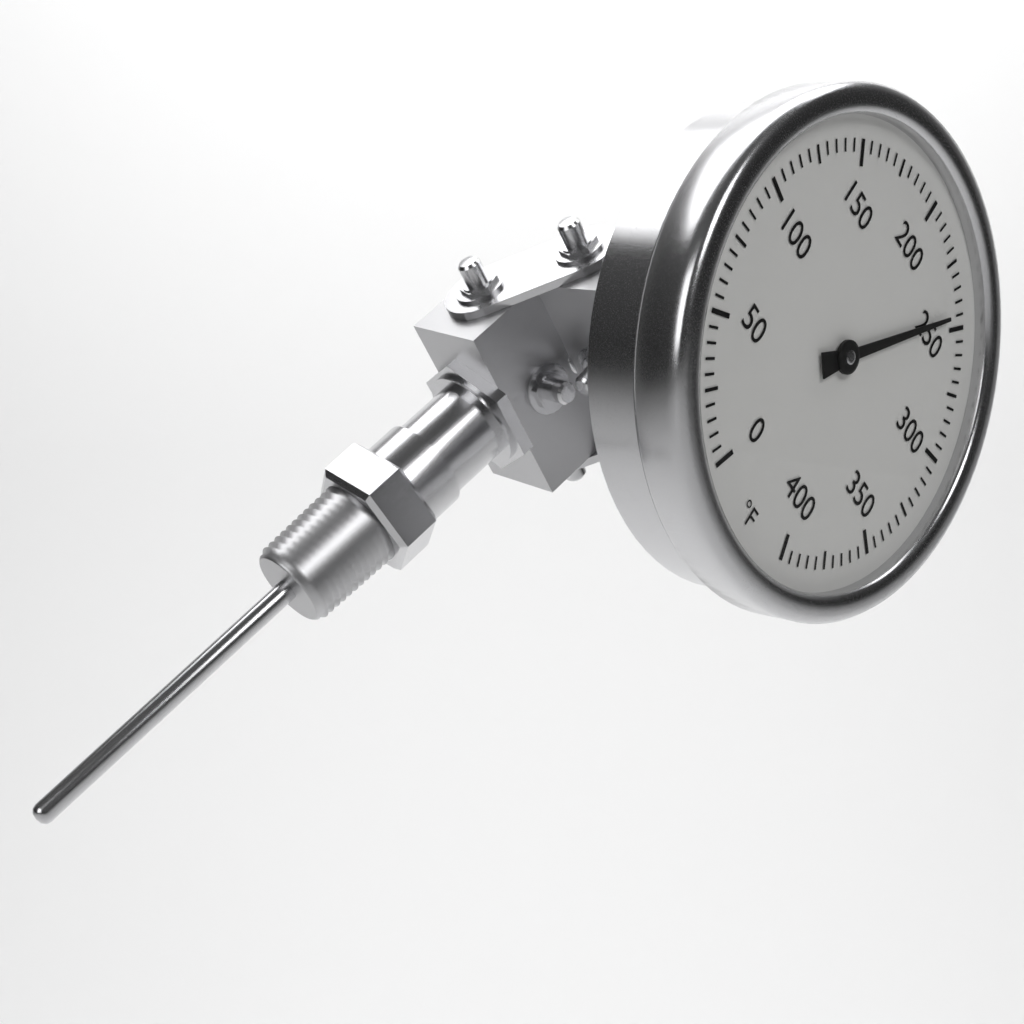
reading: 245 °F
